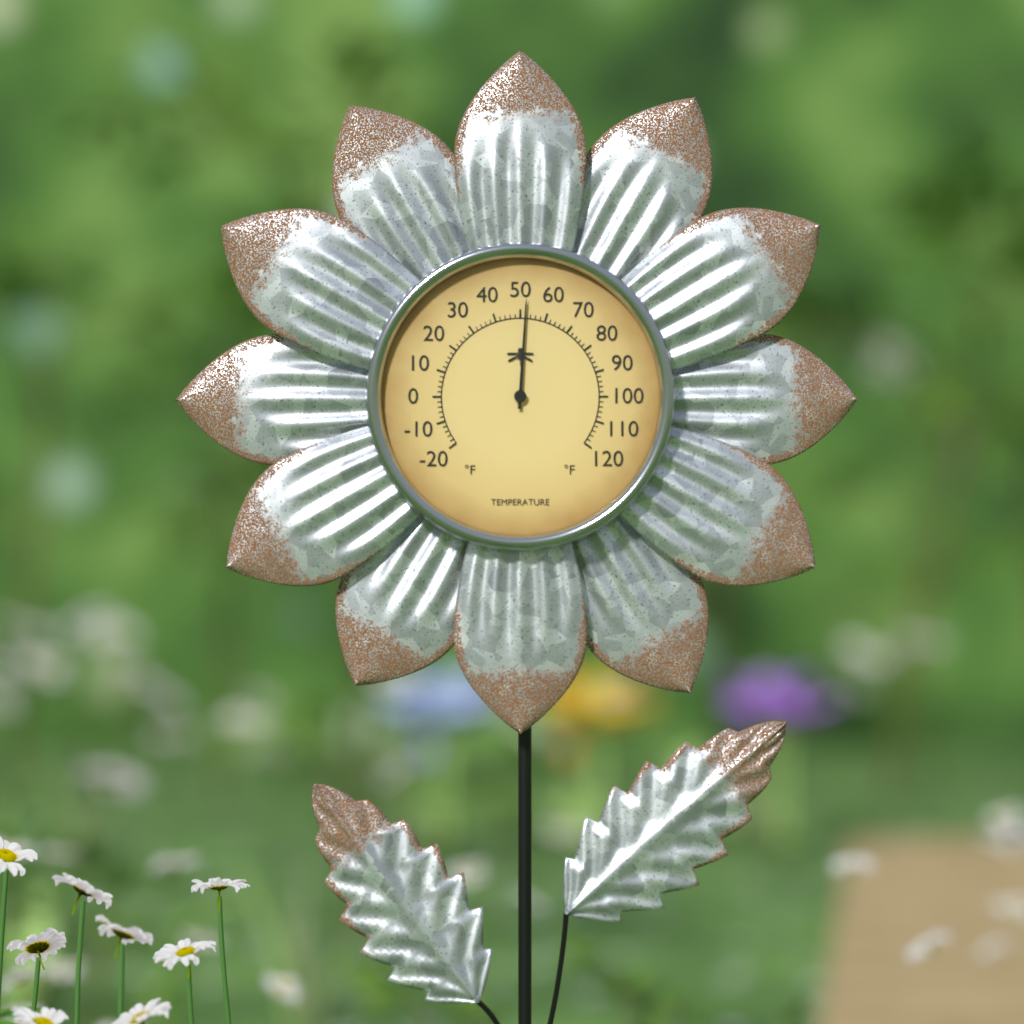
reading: 52 °F
